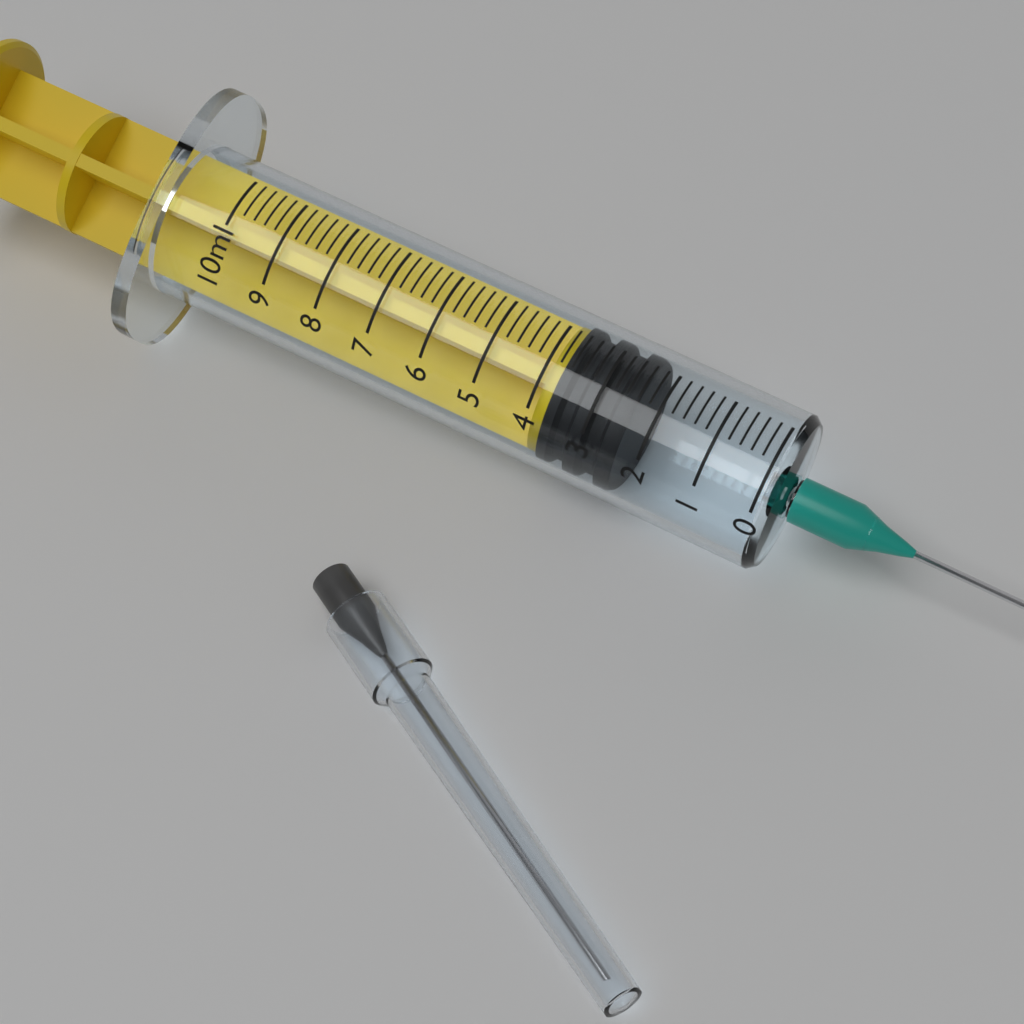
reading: 2.4 ml
